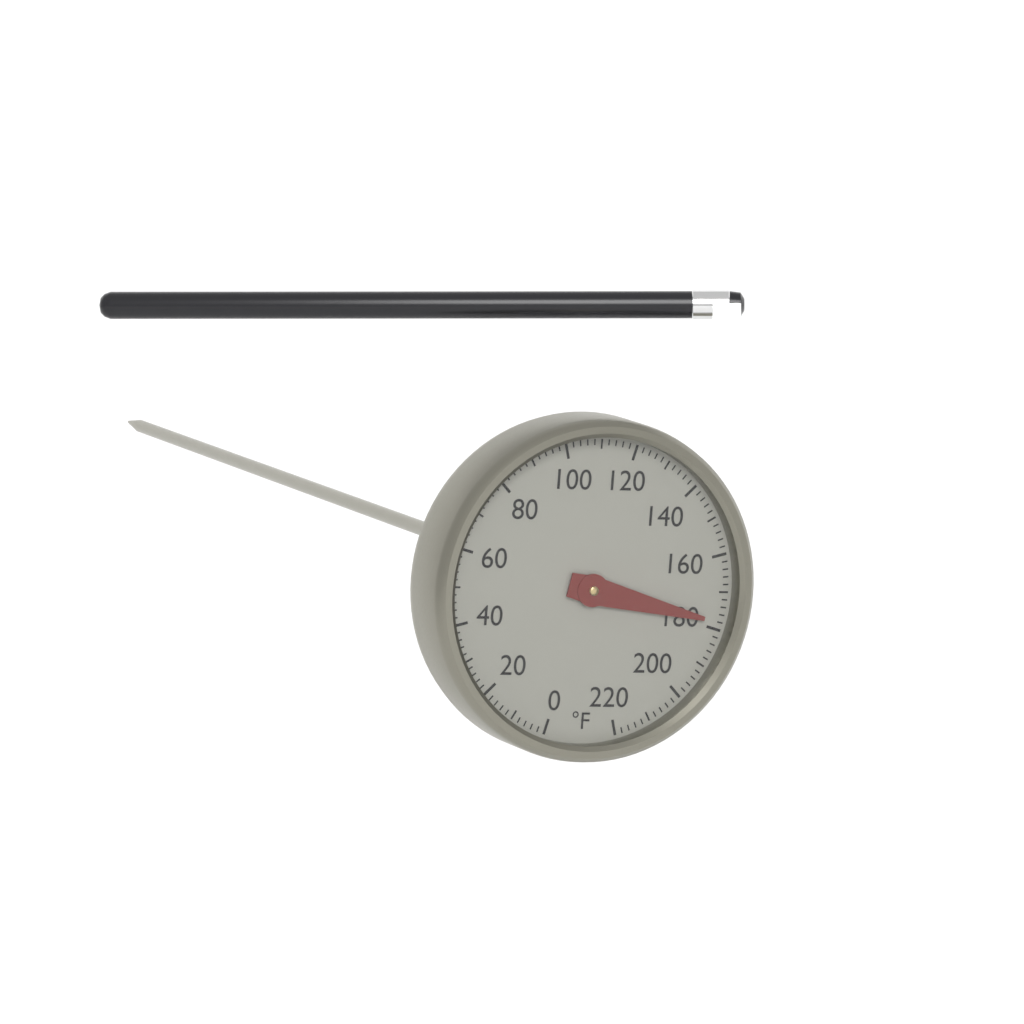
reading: 178 °F
